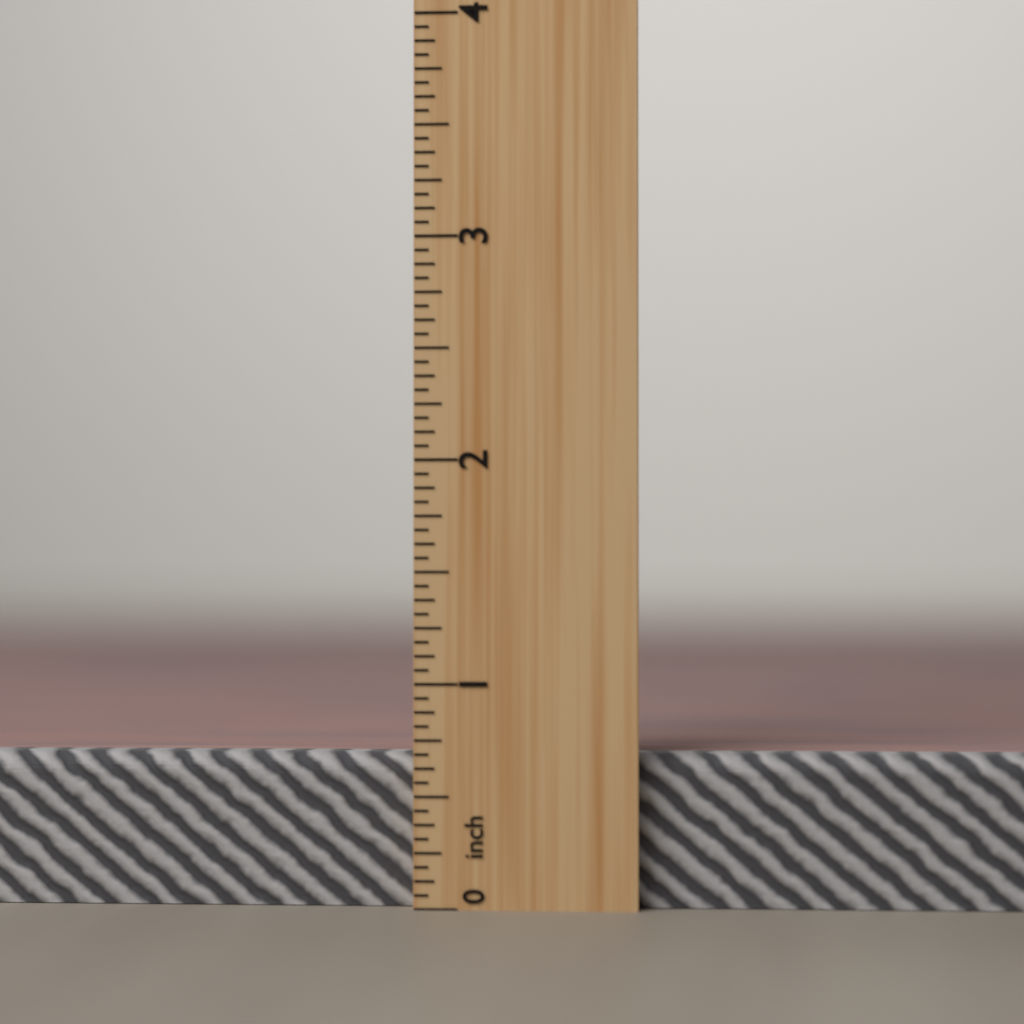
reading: 0.6875 inch
